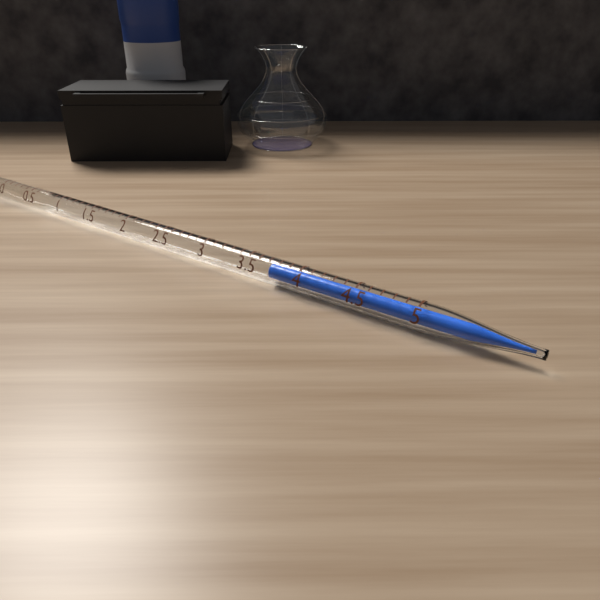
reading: 3.7 ml
